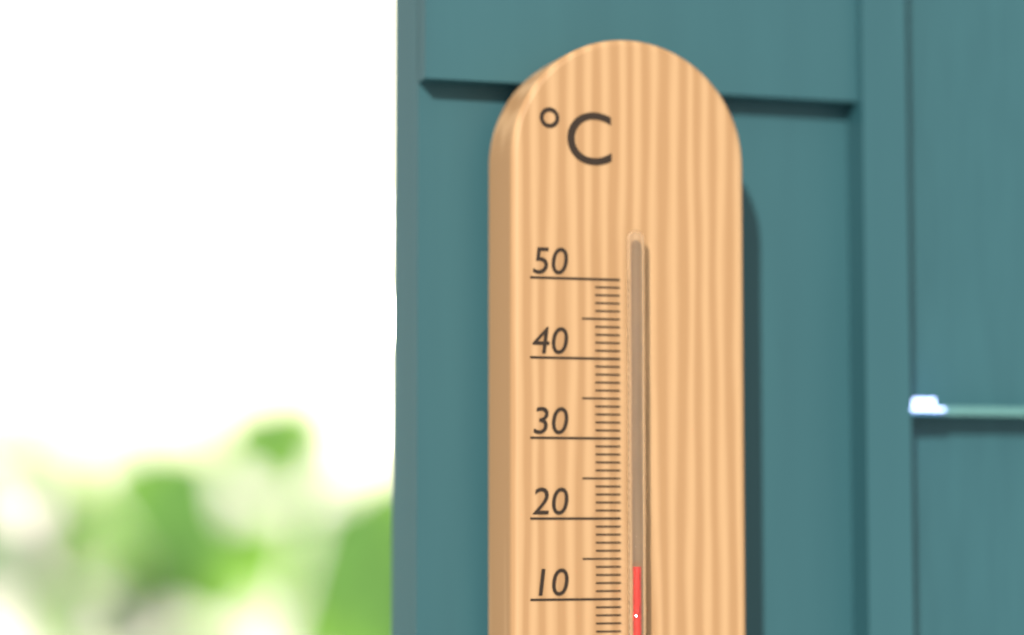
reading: 14 °C
